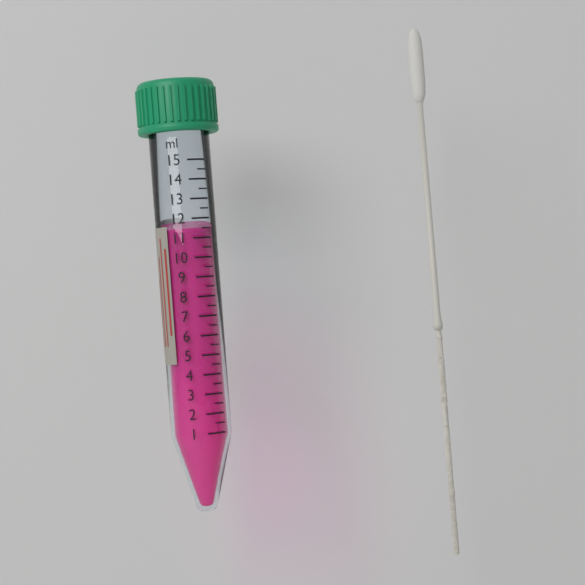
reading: 11.5 ml
